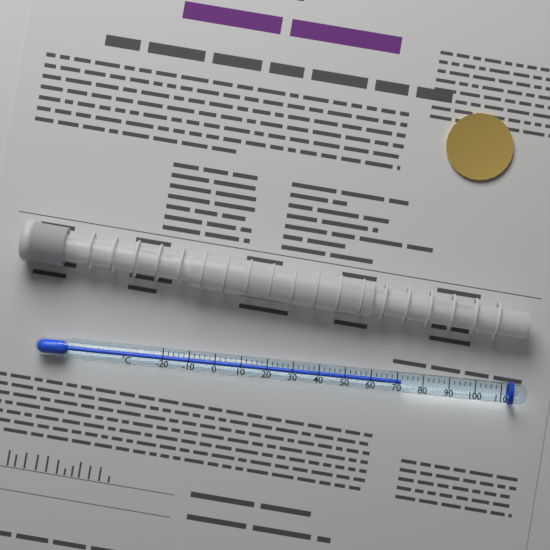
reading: 72 °C
